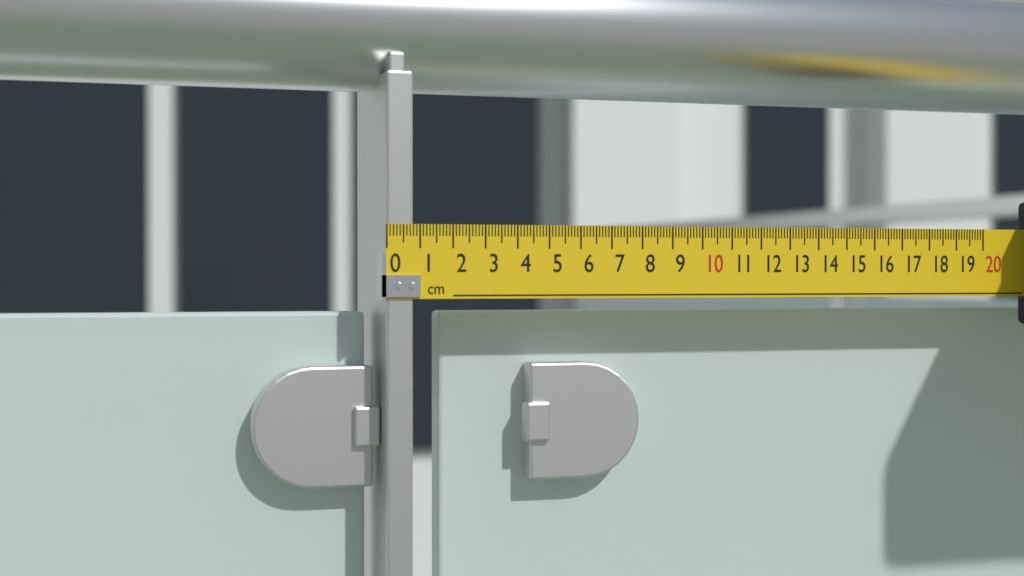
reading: 0.8 cm
